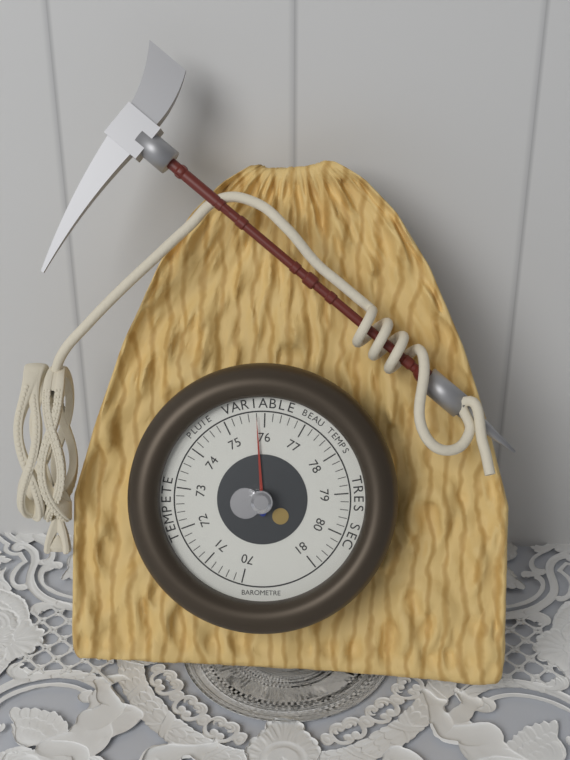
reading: 75.8 (no unit)
